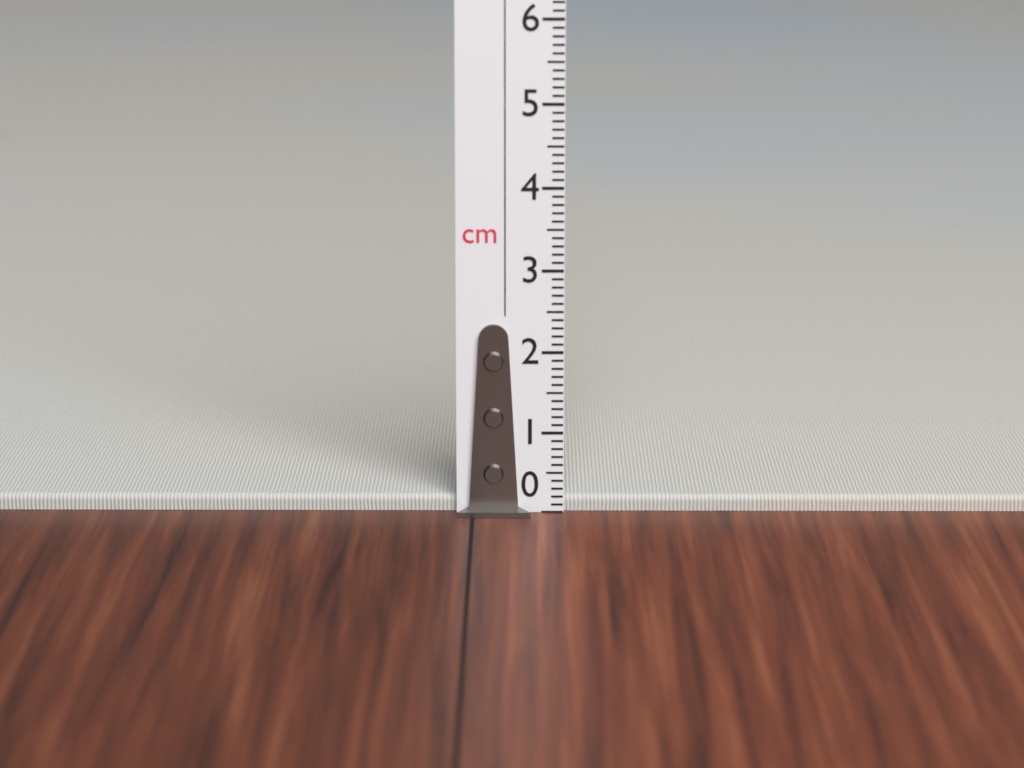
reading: 0.2 cm
